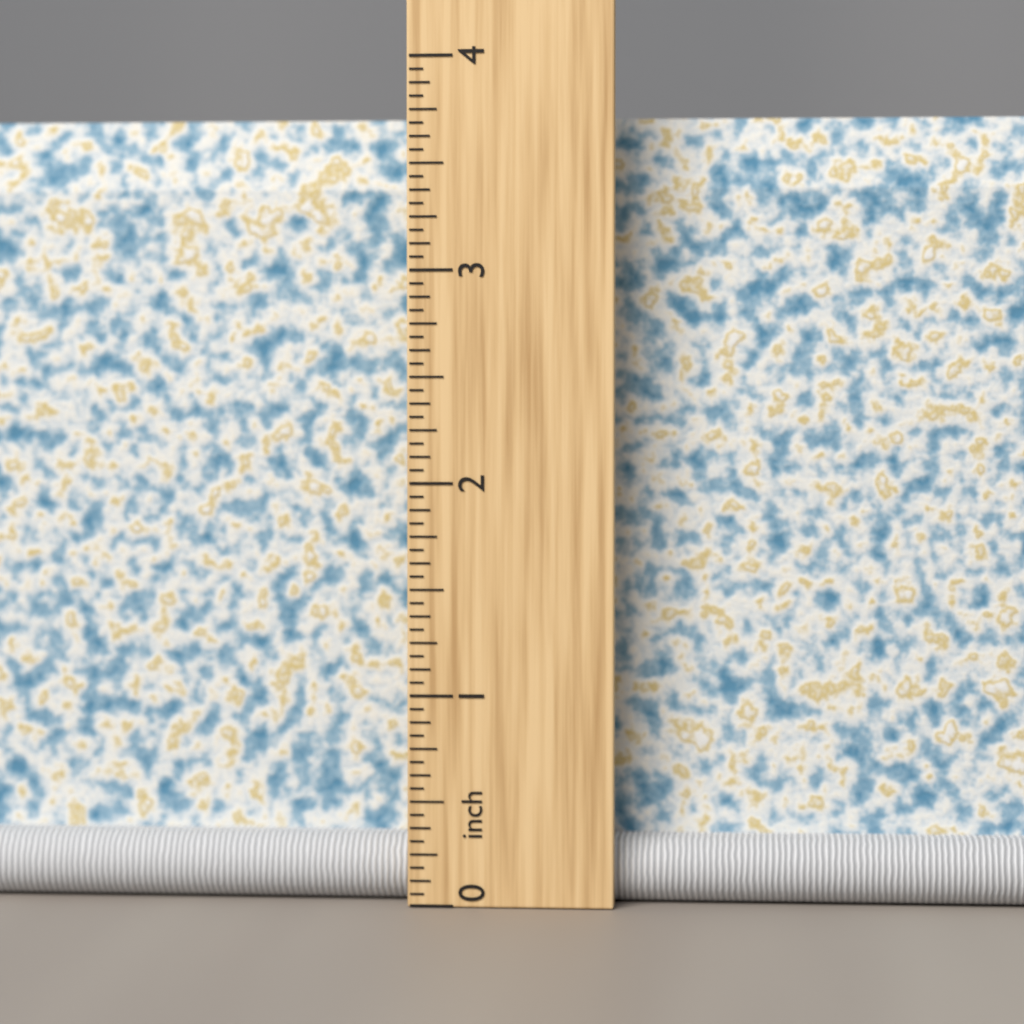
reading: 3.7500 inch
